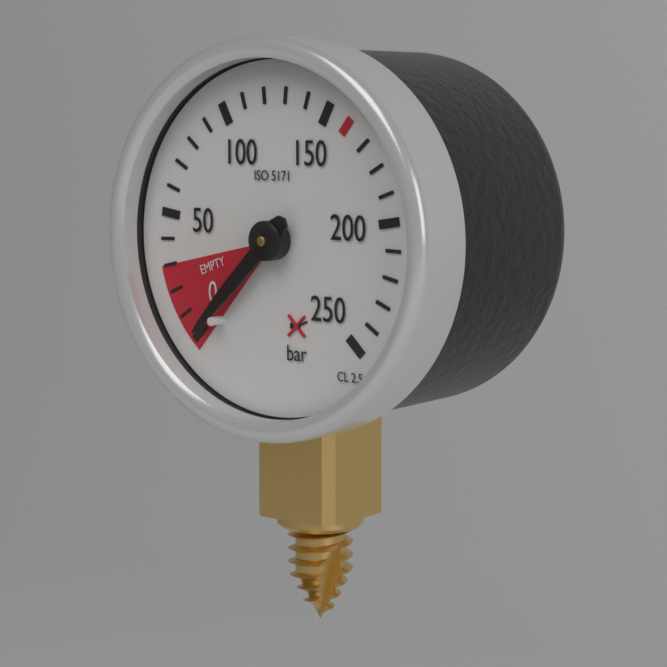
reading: 0 bar
